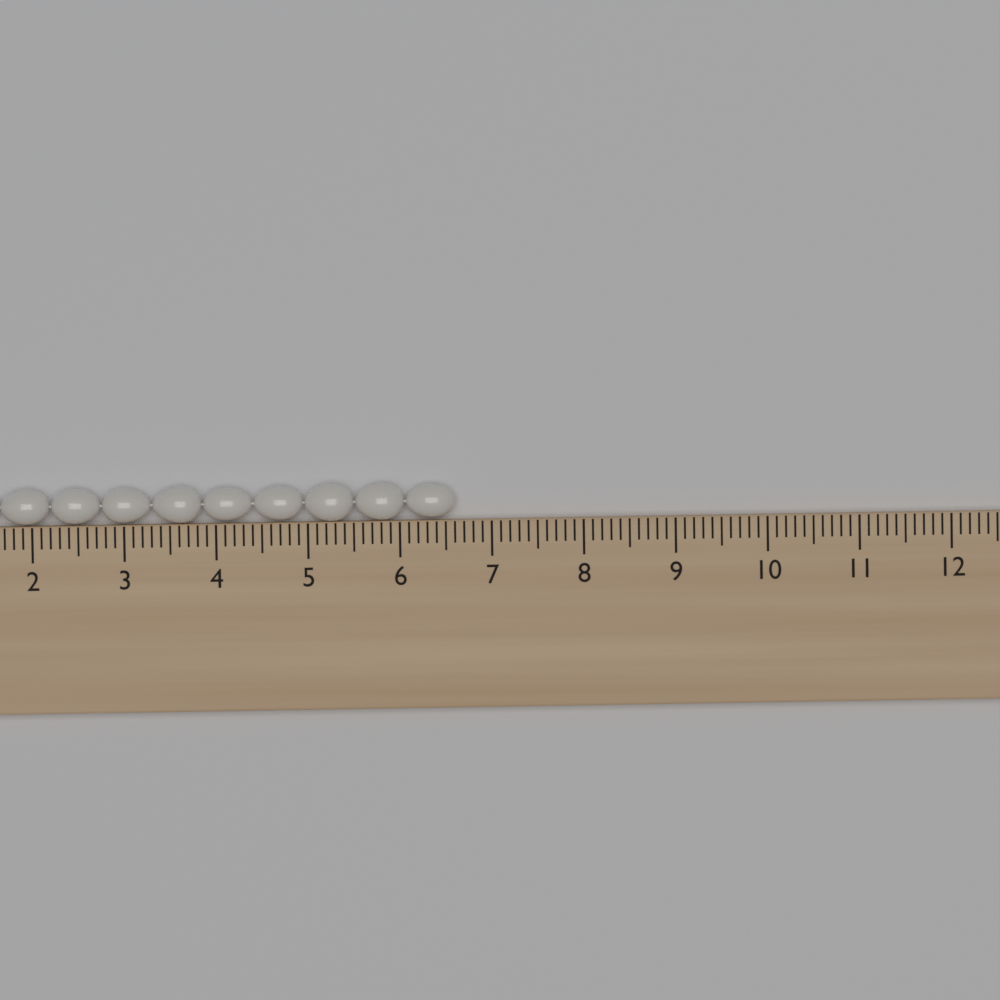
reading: 6.6 cm
